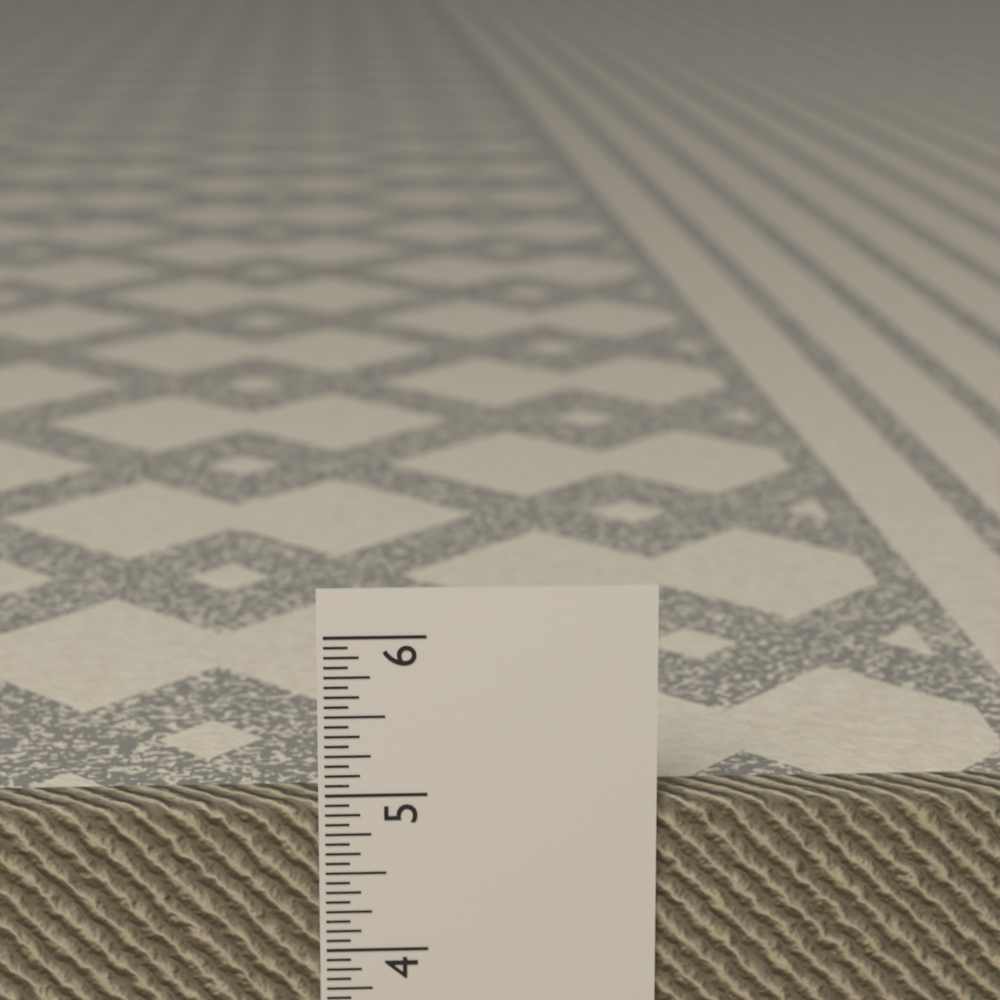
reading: 4.9375 in
